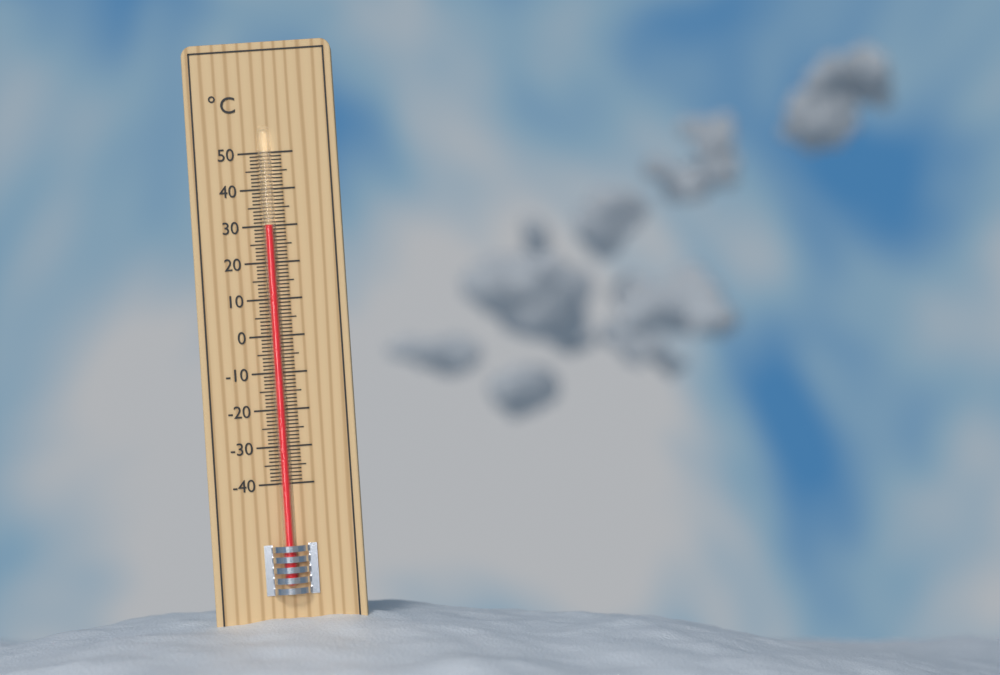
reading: 30 °C
